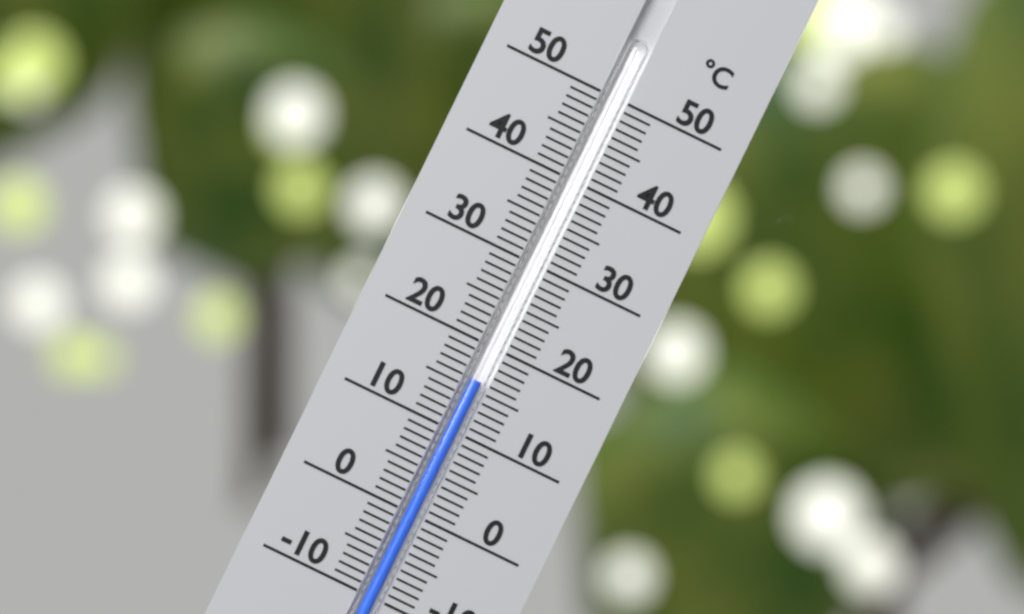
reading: 16 °C
